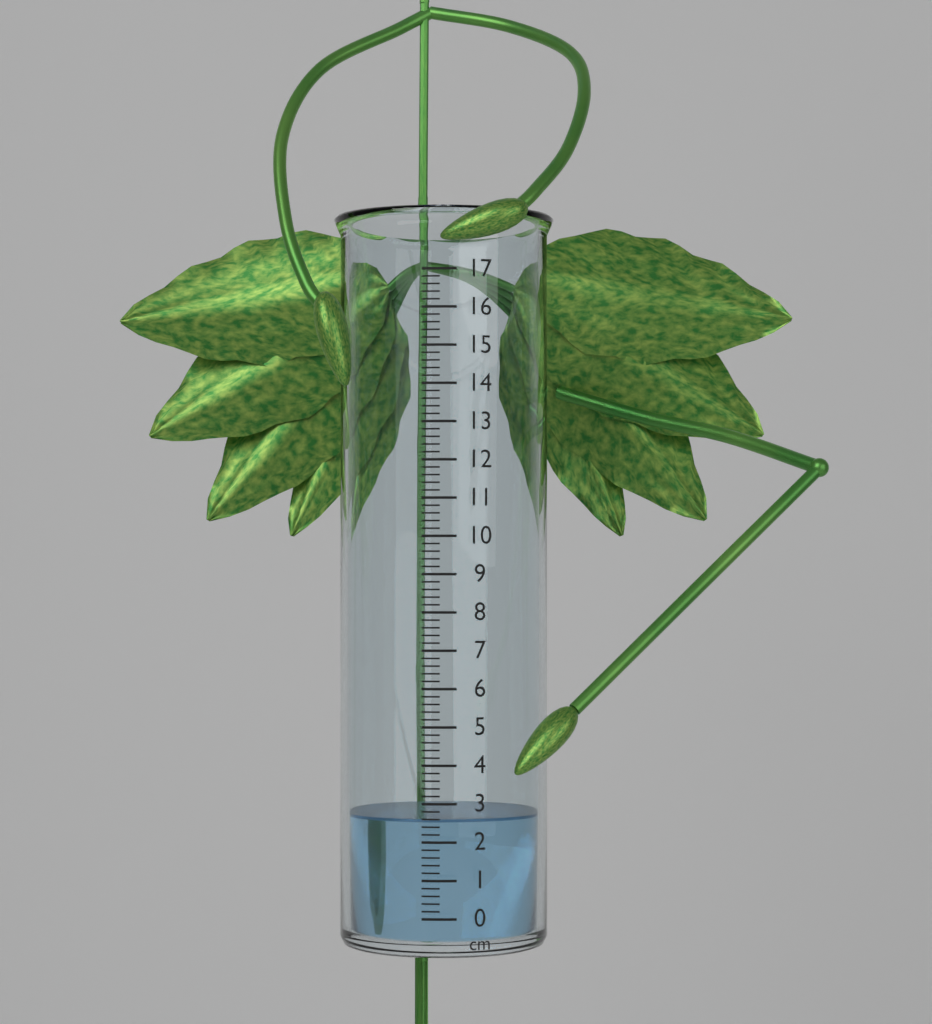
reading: 2.6 cm
